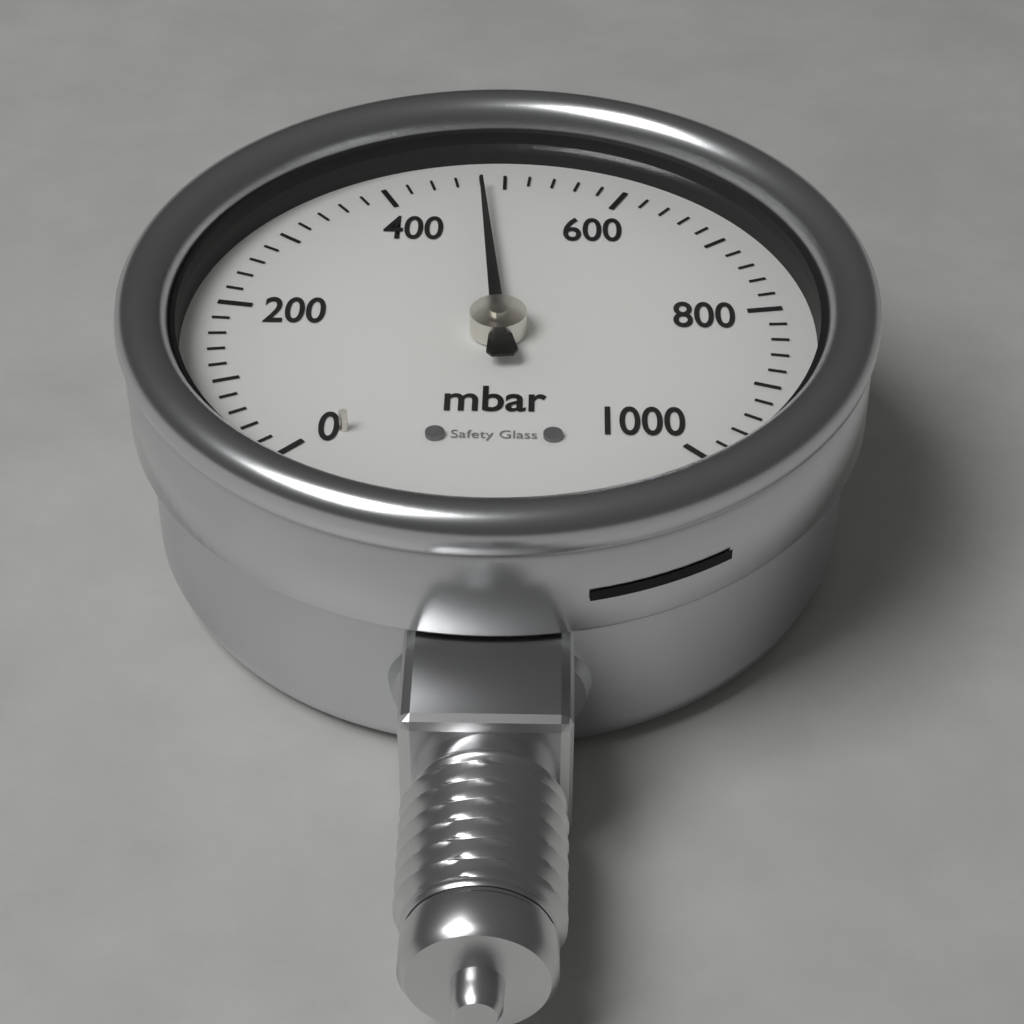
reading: 480 mbar
